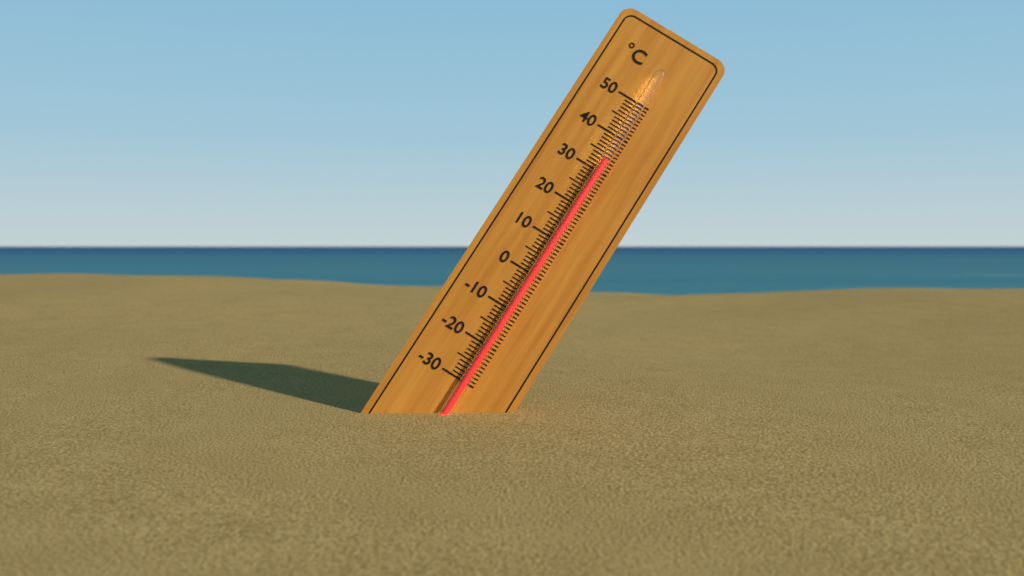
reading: 33 °C
